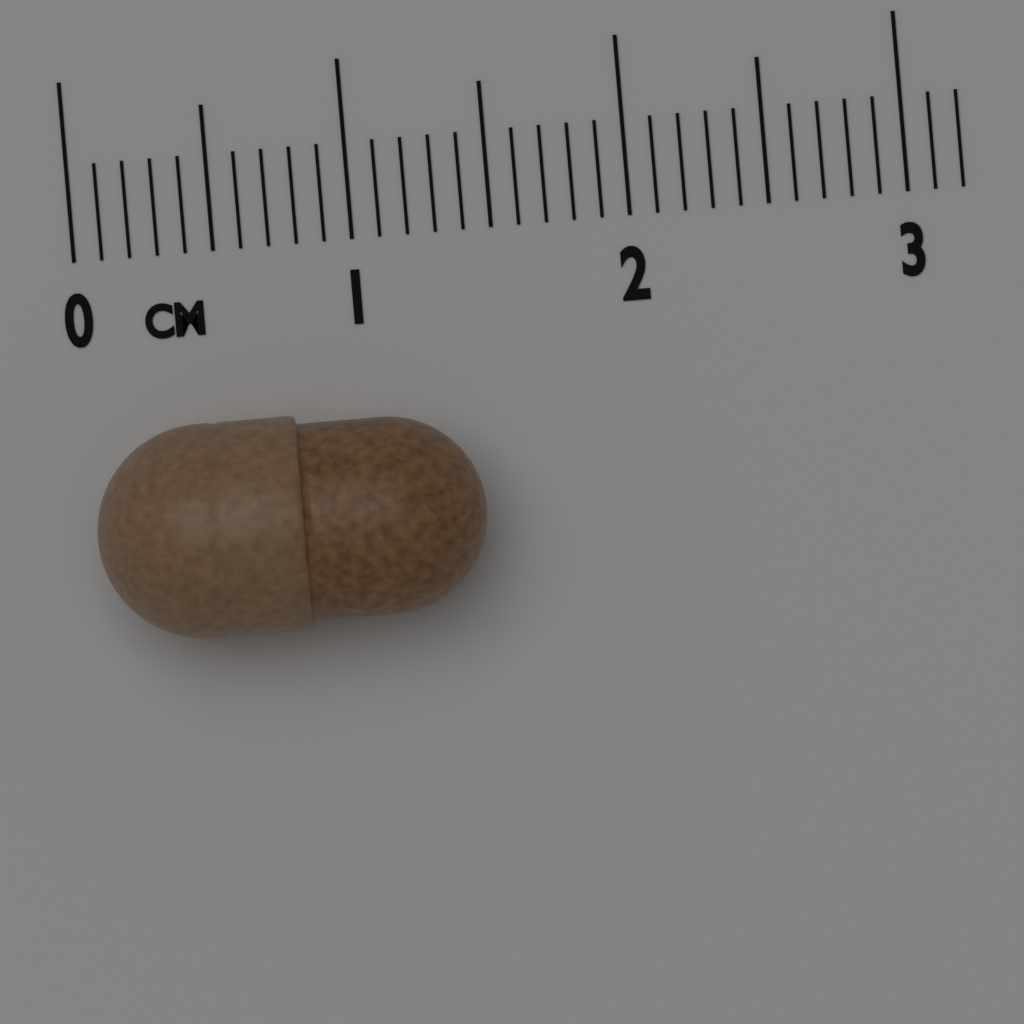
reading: 1.4 cm
